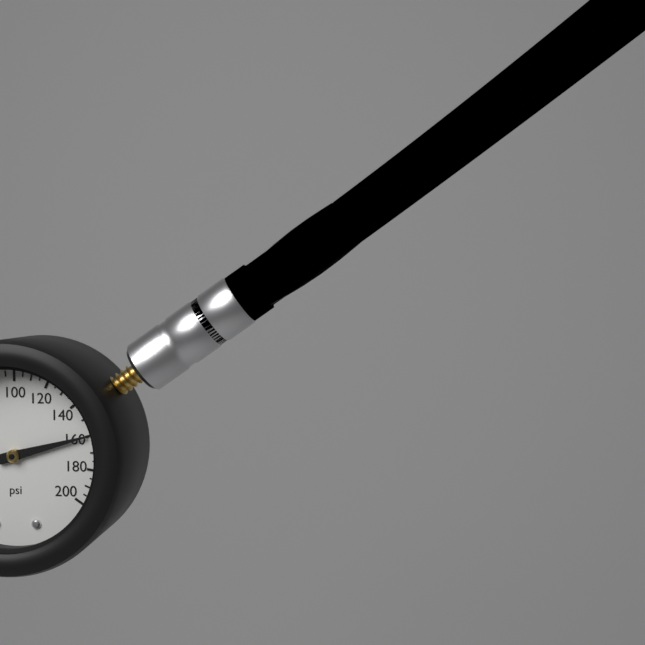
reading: 160 psi
